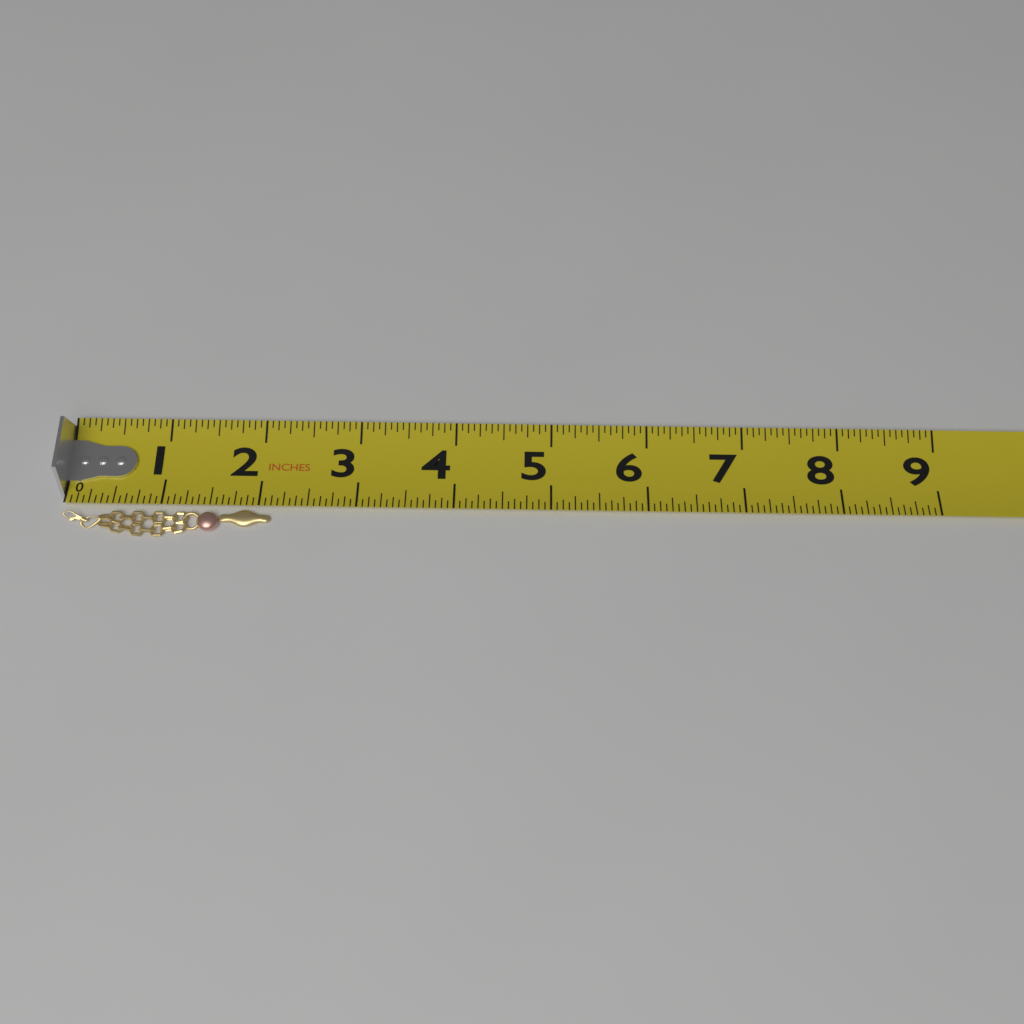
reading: 2.1250 in
